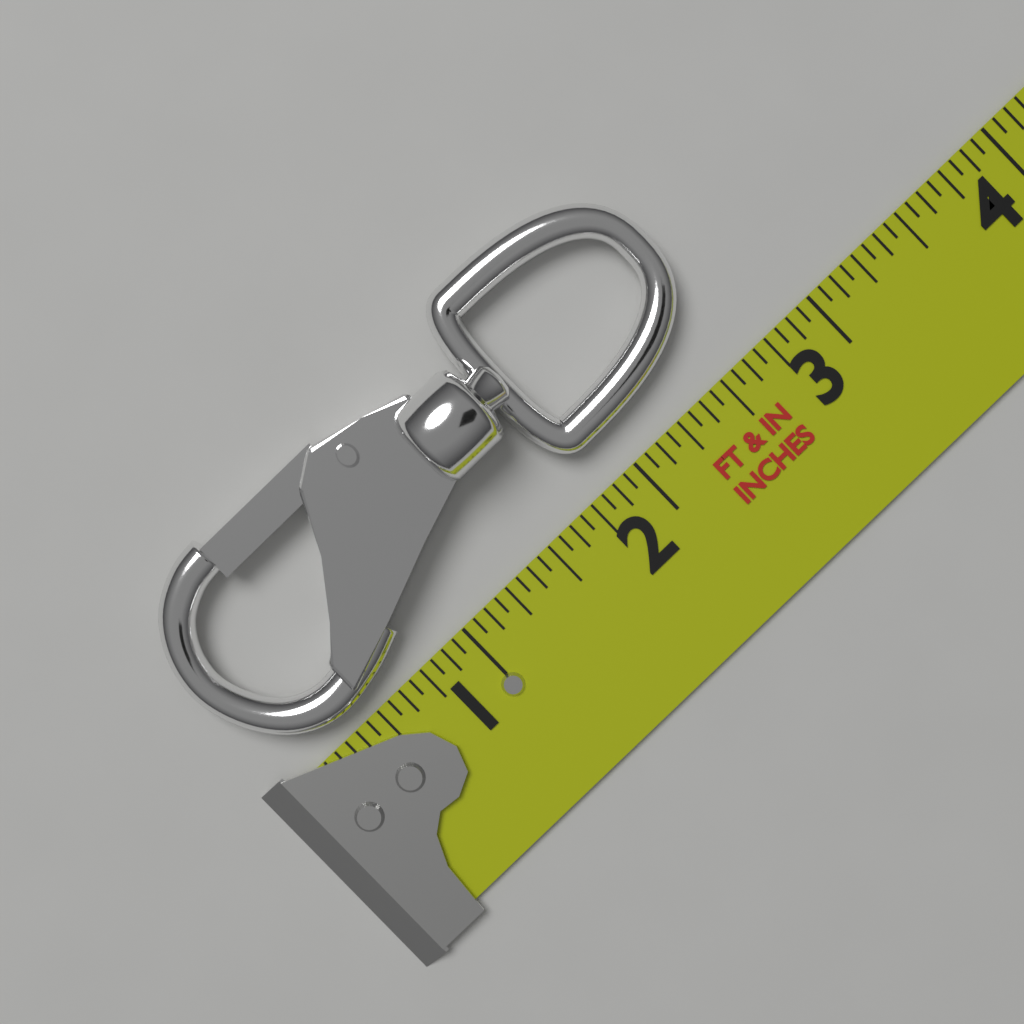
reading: 2.6875 in
